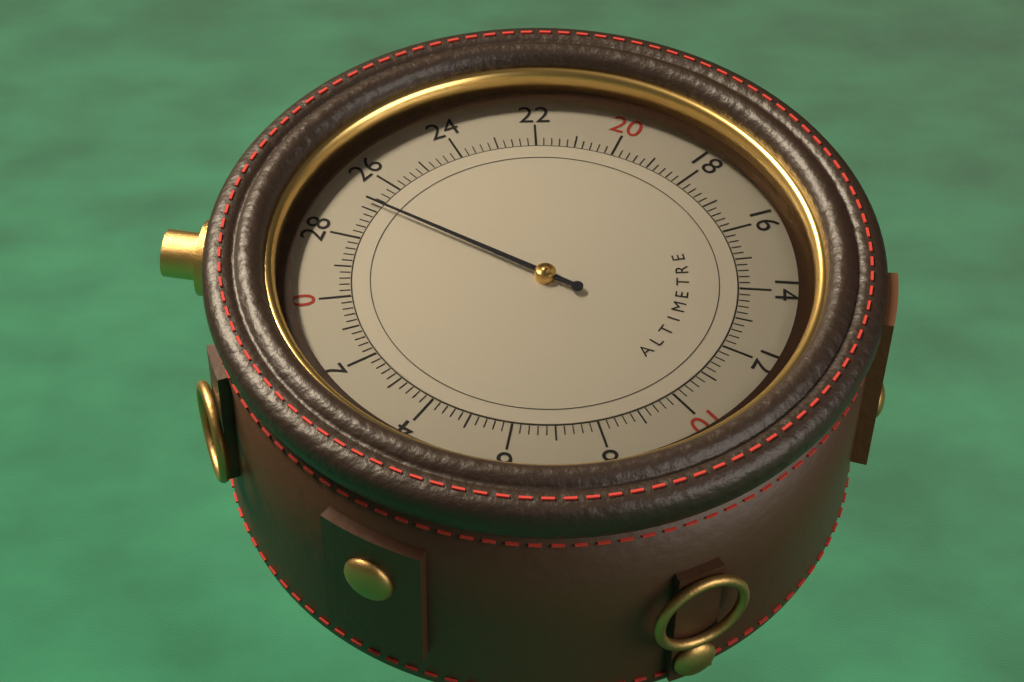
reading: 26.8 (no unit)
